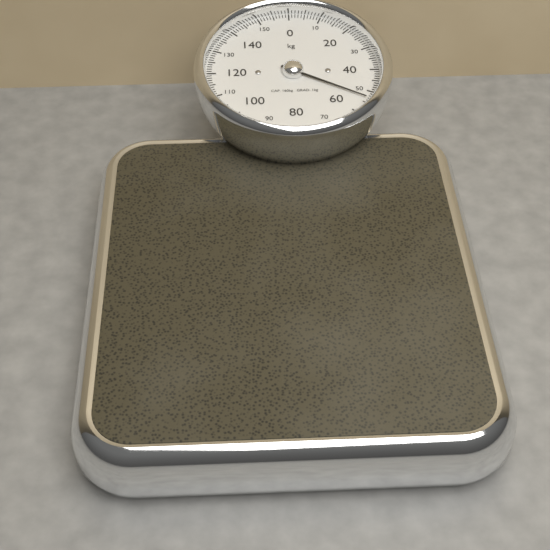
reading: 53 kg
